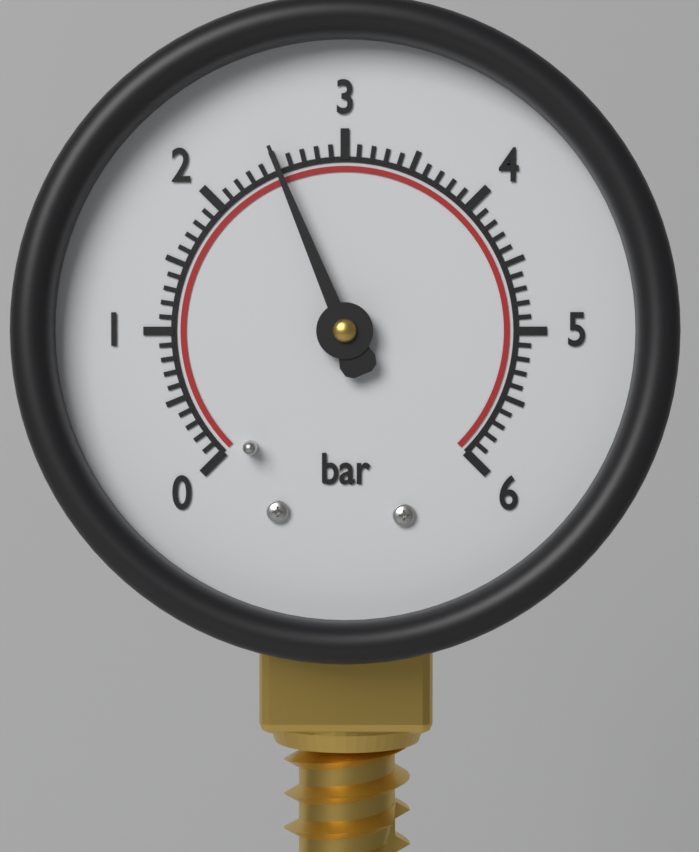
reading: 2.5 bar
